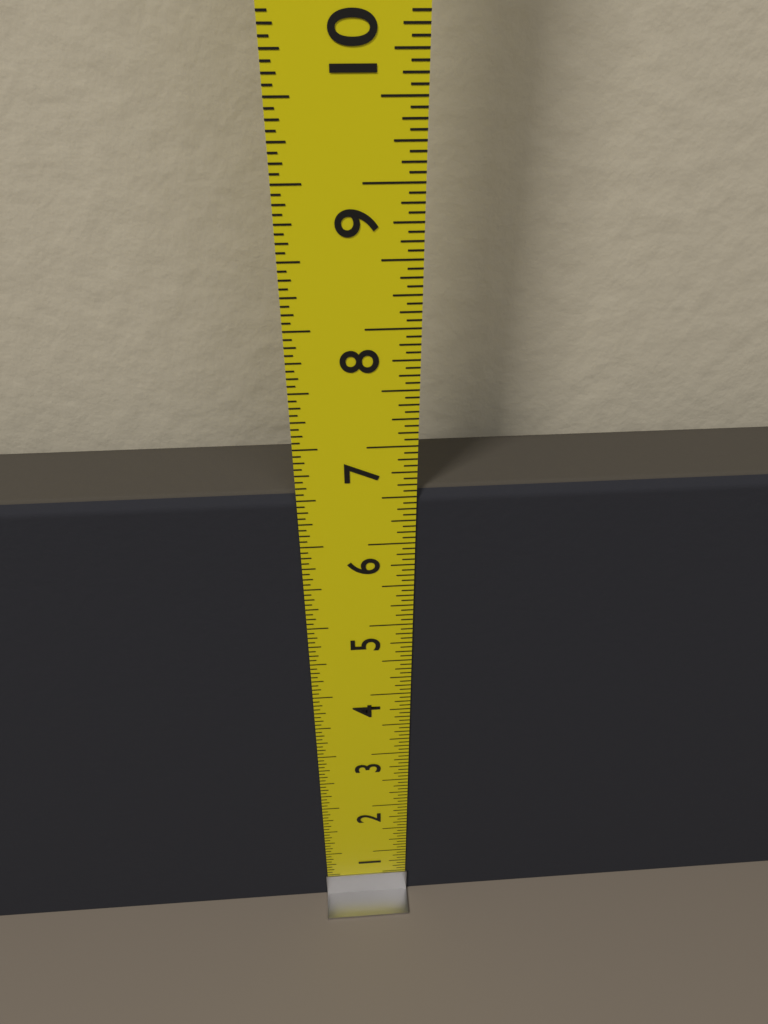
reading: 6.5625 in
